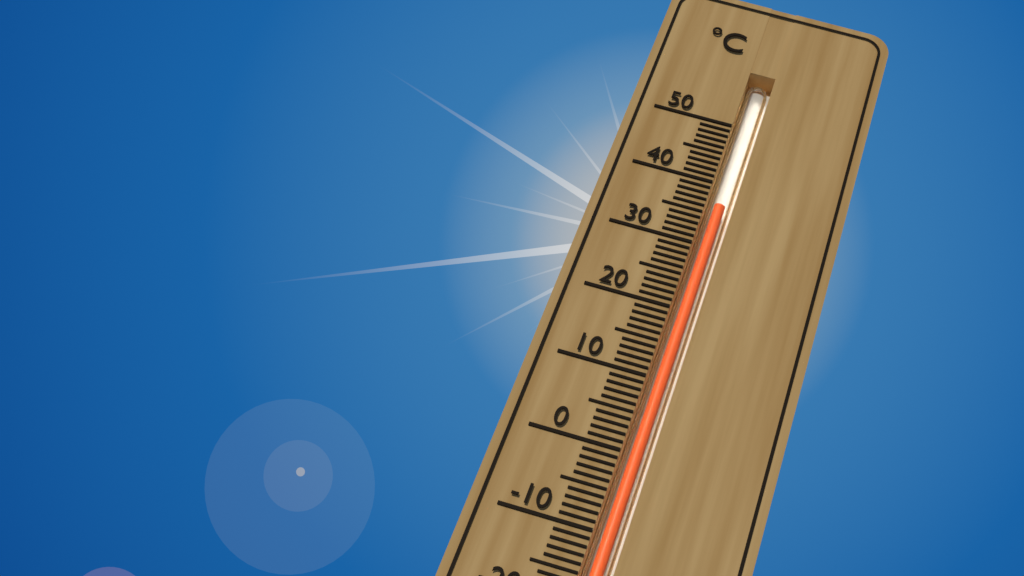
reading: 37 °C
